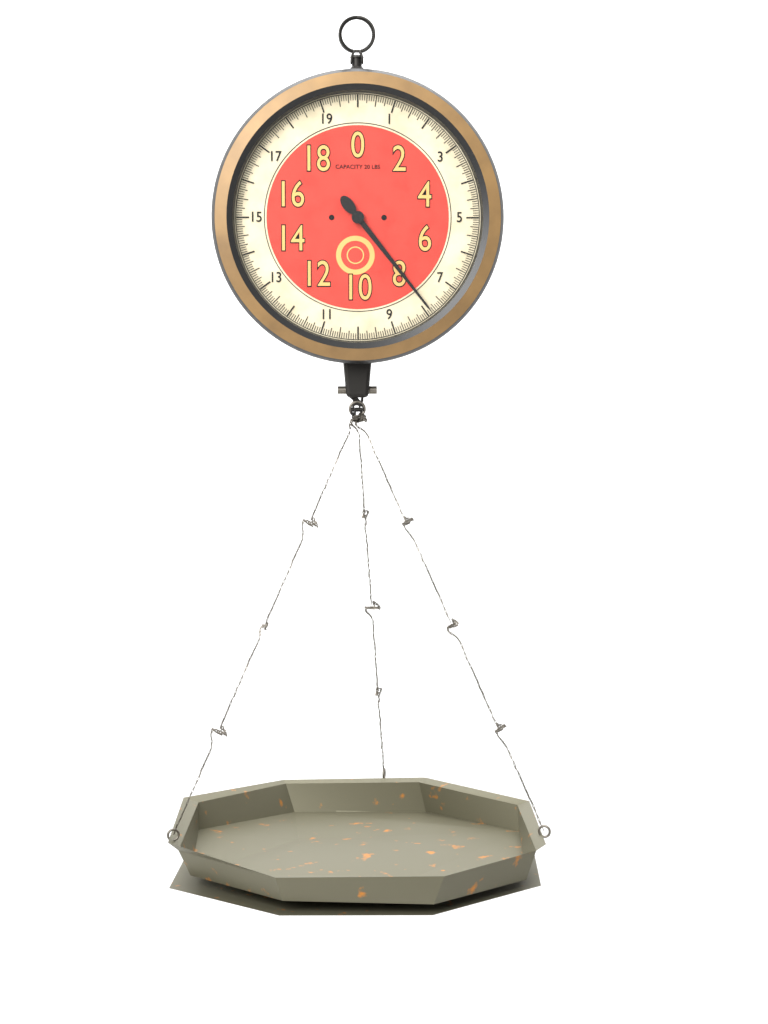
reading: 7.8750 lbs
